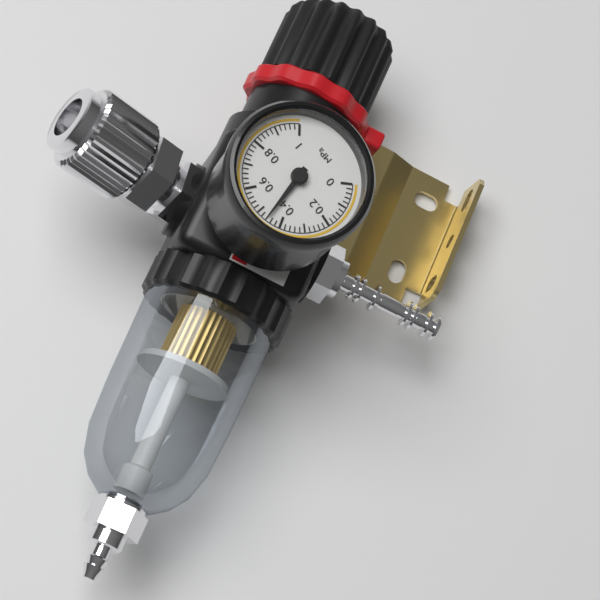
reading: 0.46 MPa
